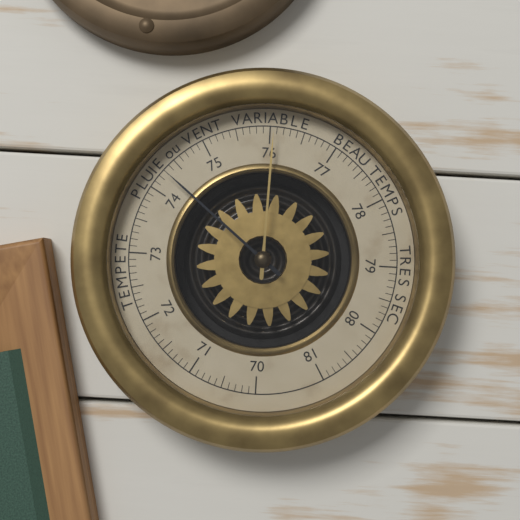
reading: 74.3 (no unit)
